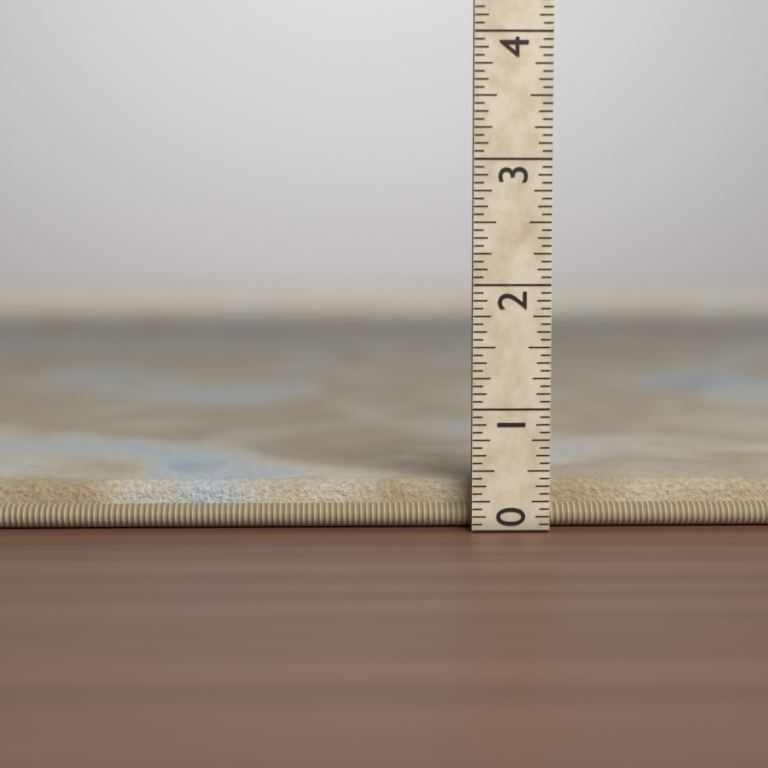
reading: 0.3750 (no unit)
